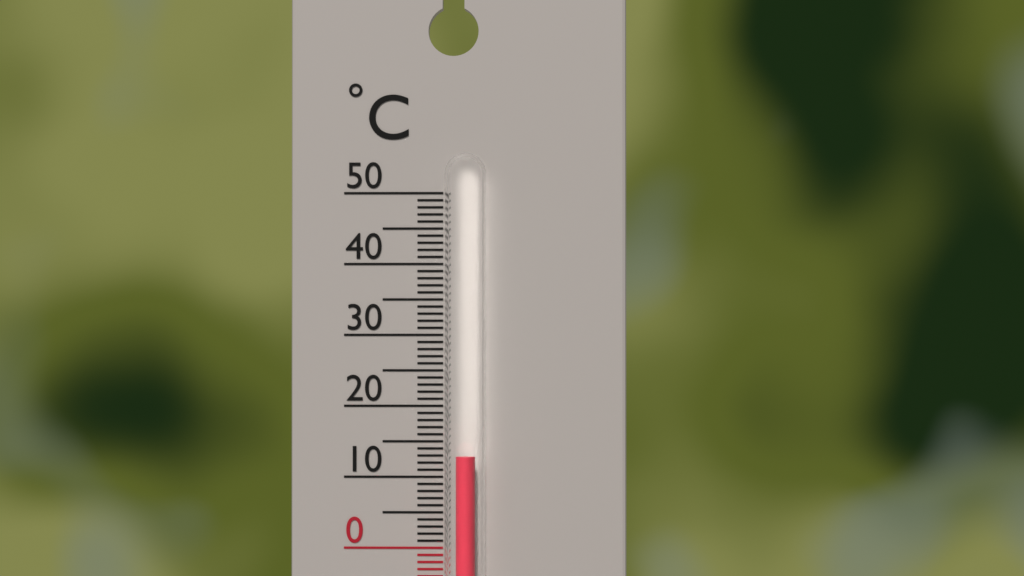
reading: 13 °C
